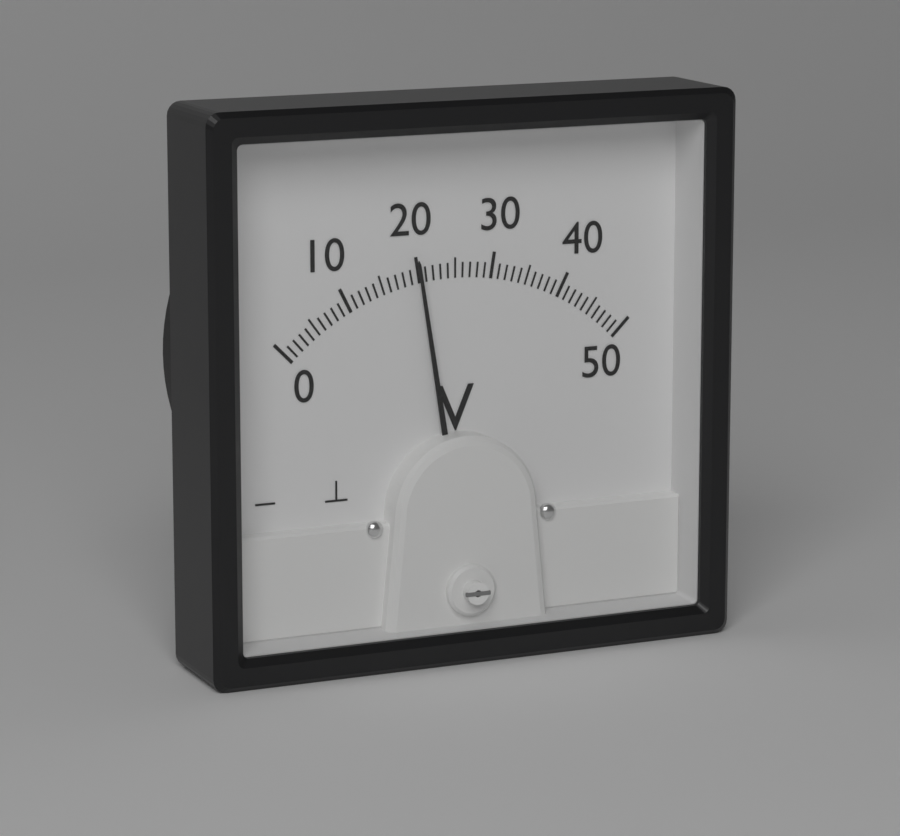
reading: 20 V
